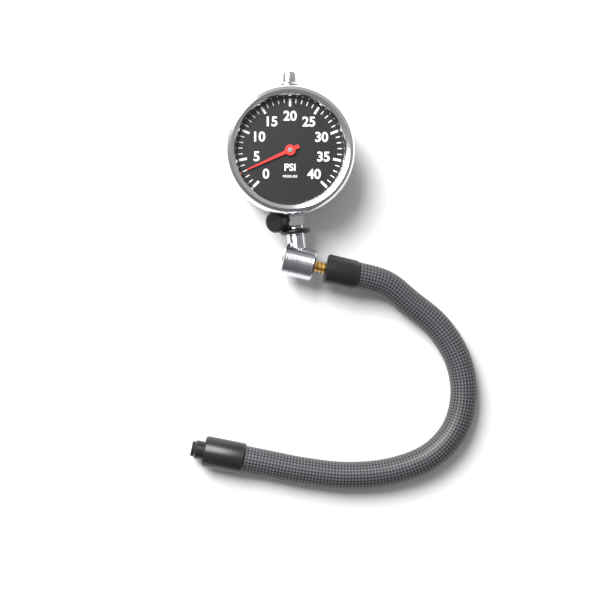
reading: 3 psi
